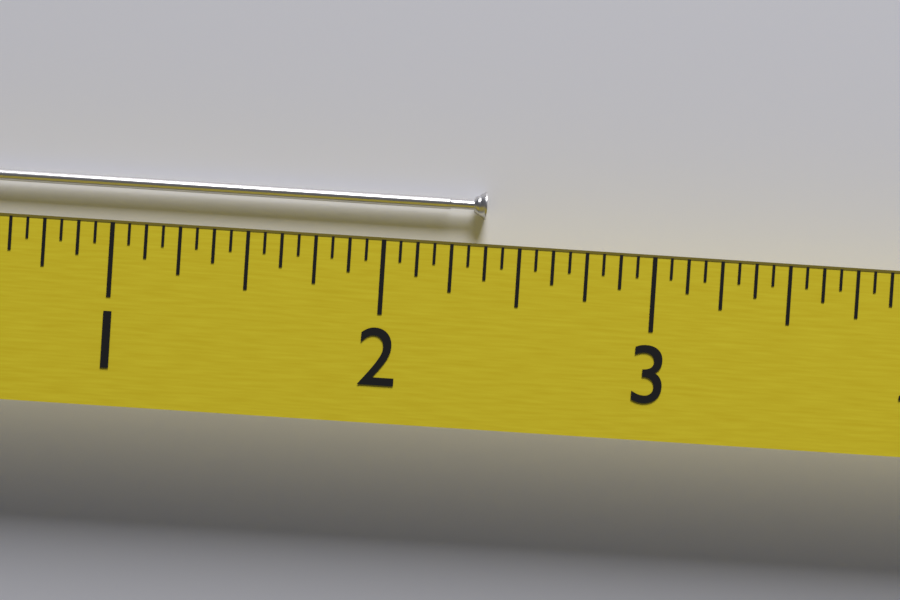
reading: 2.3750 (no unit)
